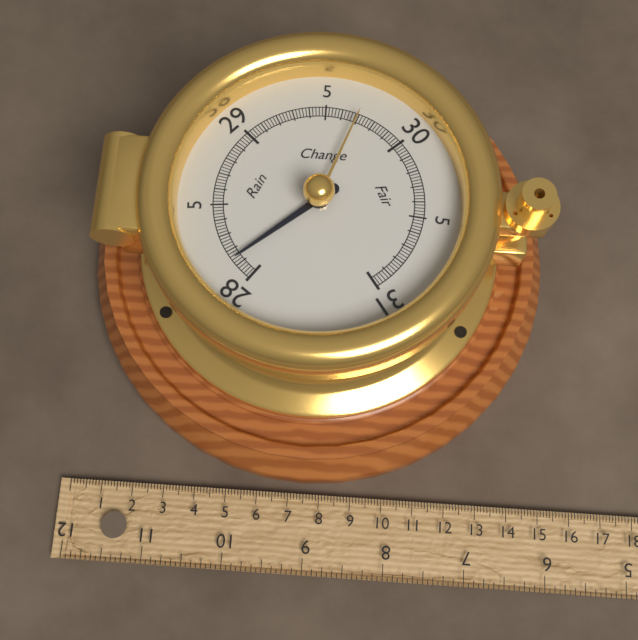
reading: 28.14 inHg
